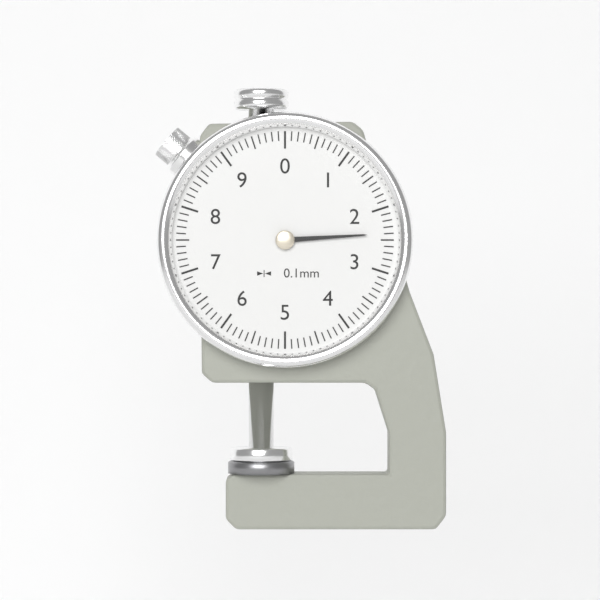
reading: 2.4 mm
